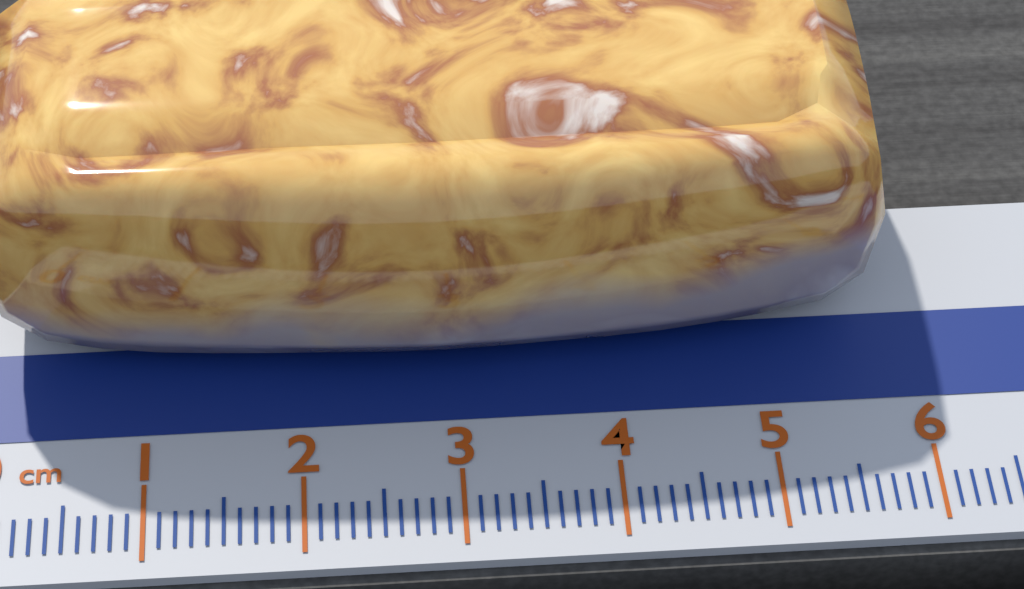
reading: 5.8 cm
